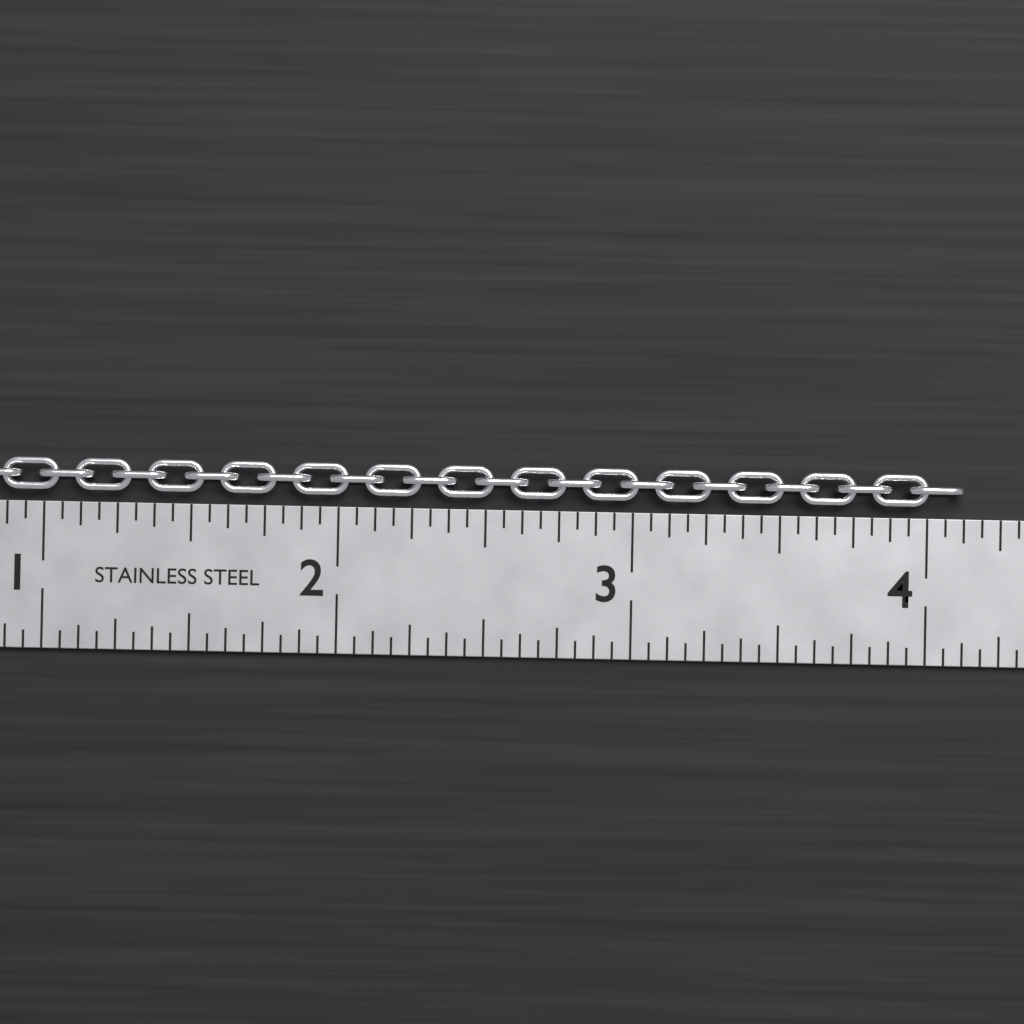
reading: 4.1250 in
